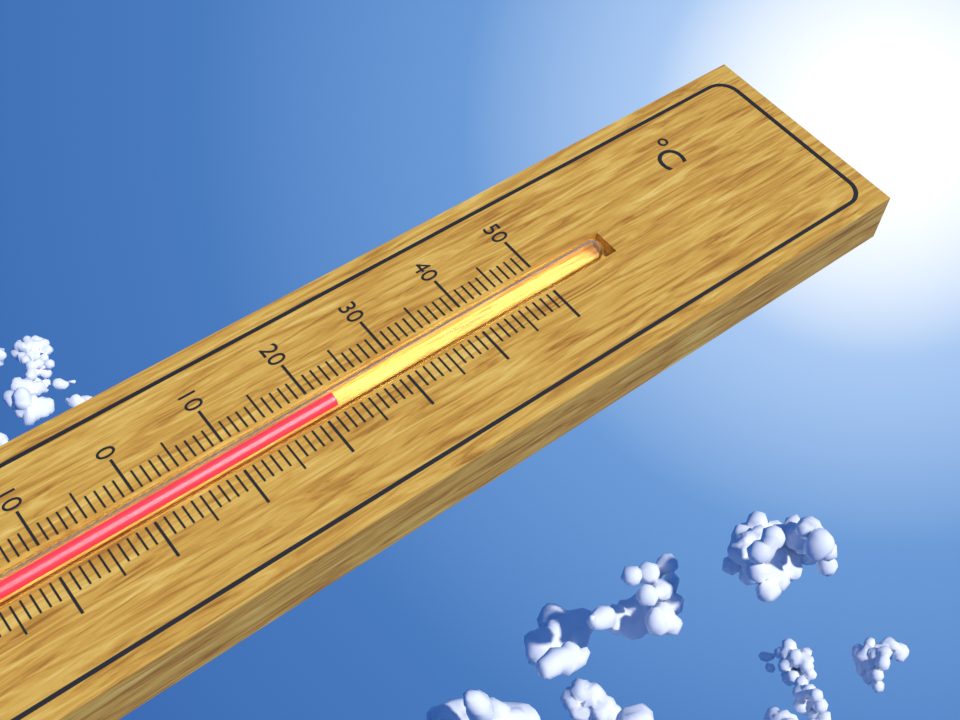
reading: 22 °C
